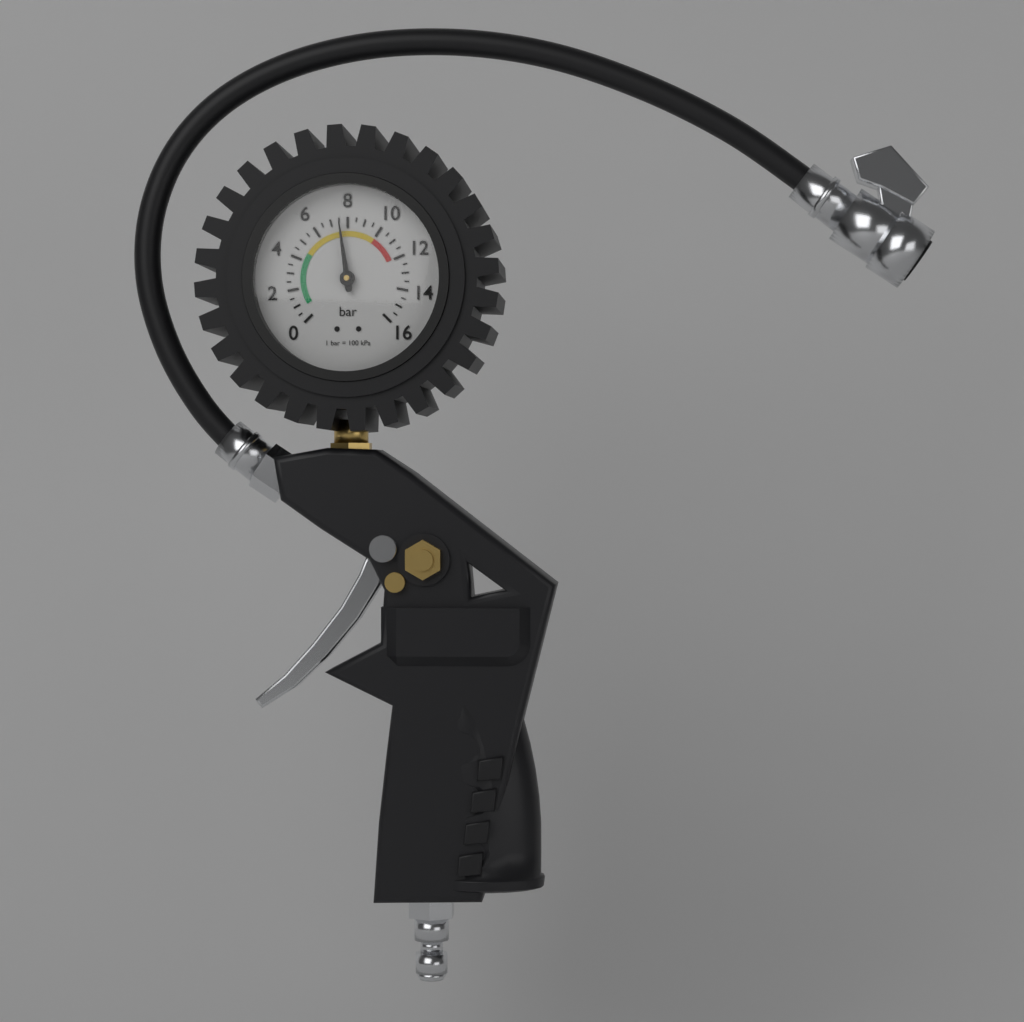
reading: 7.5 bar
